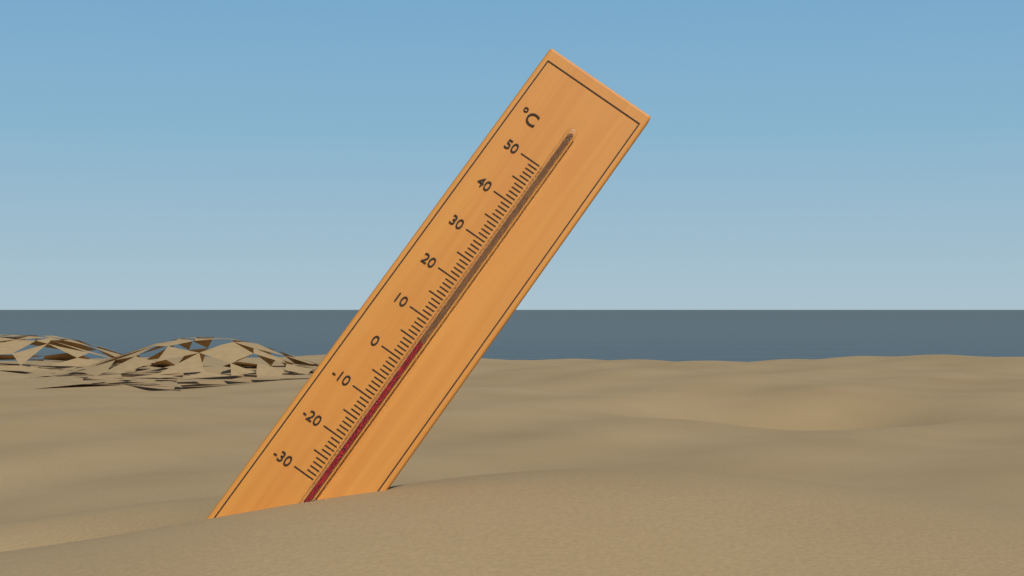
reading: 5 °C
